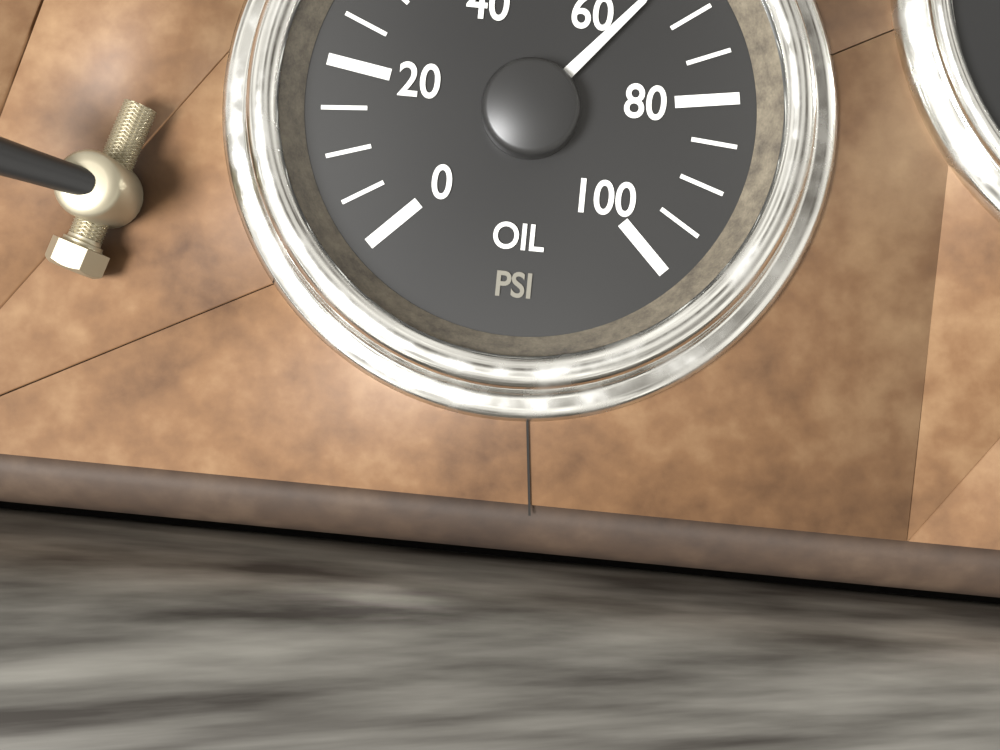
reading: 65 psi
